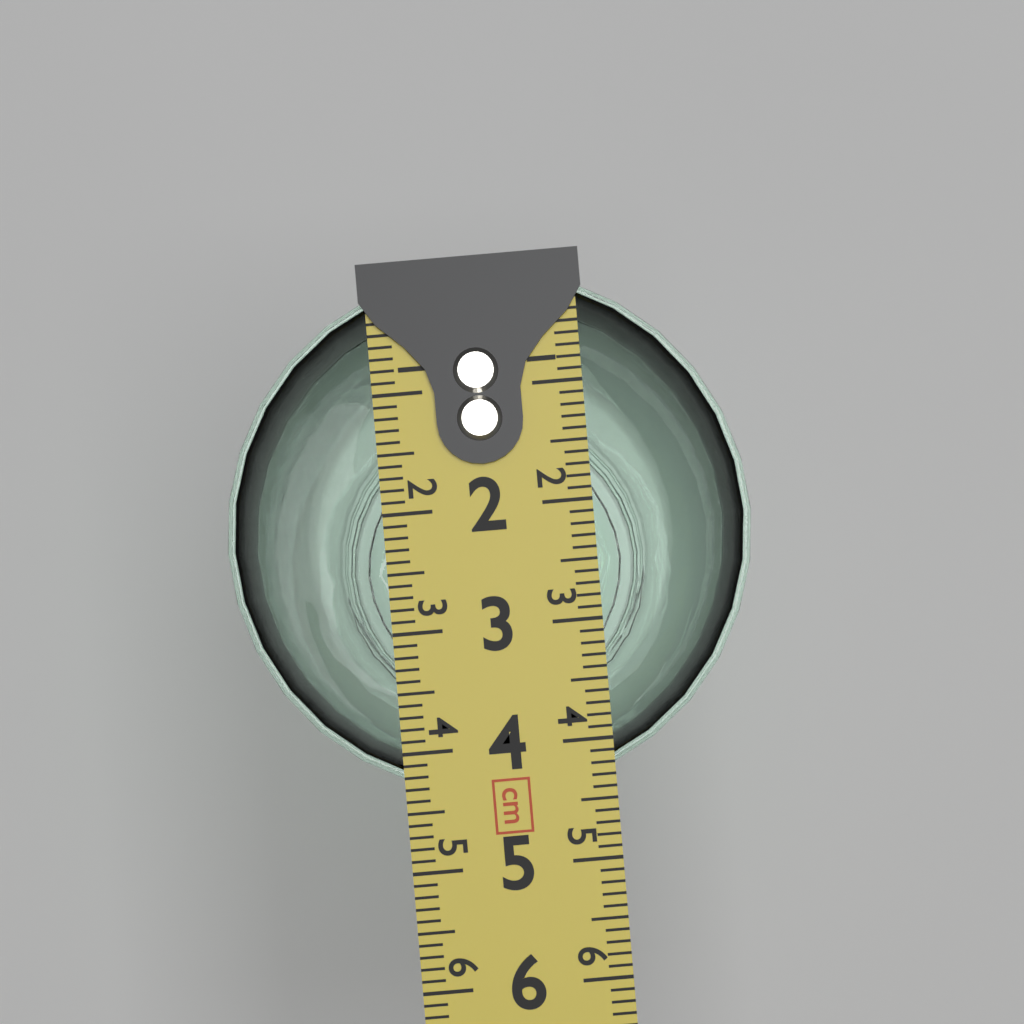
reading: 4.4 cm
